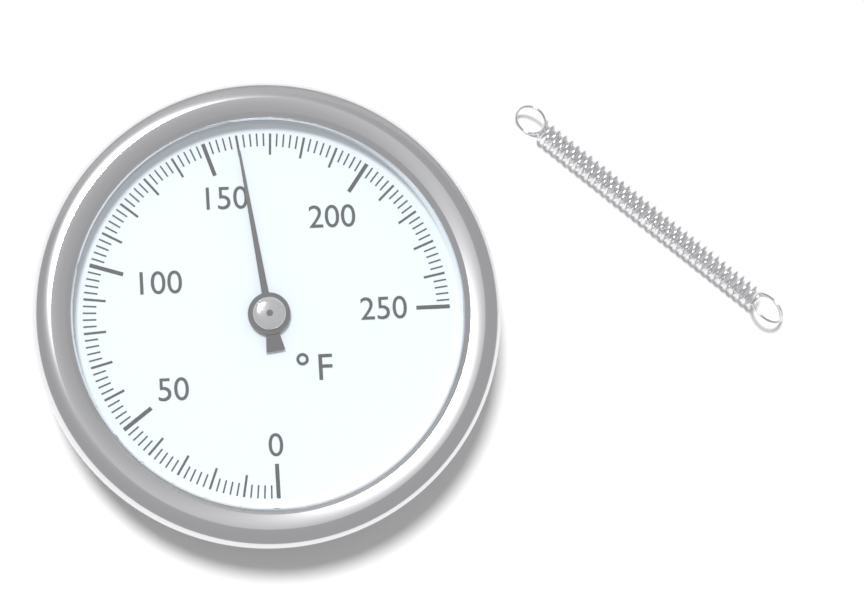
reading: 160 °F
